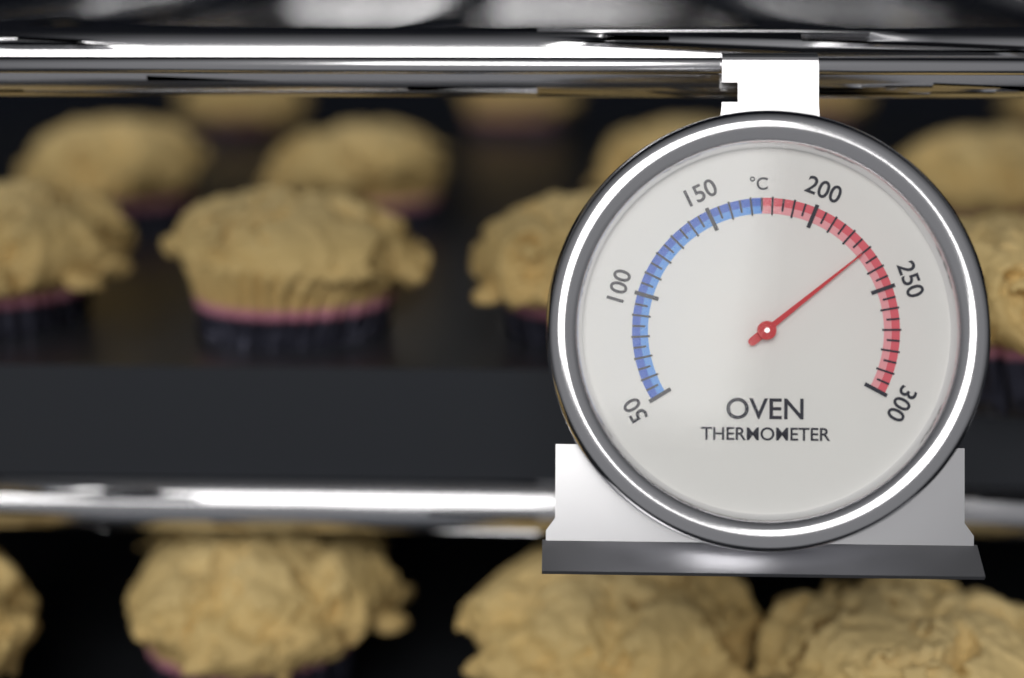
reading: 230 °C
